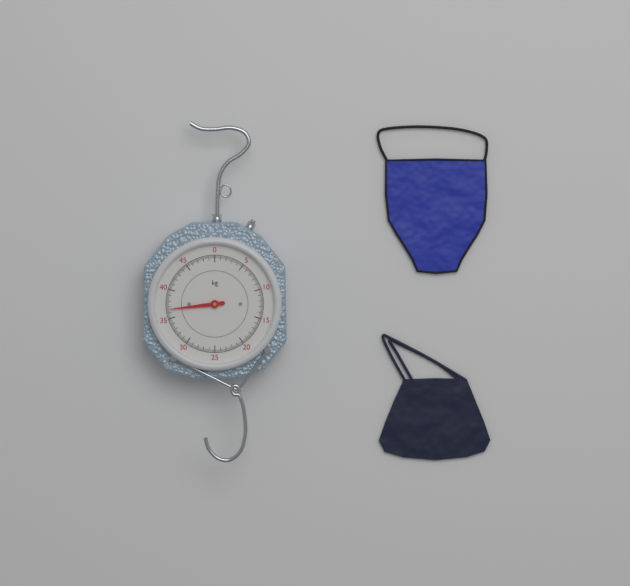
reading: 36.6 kg
